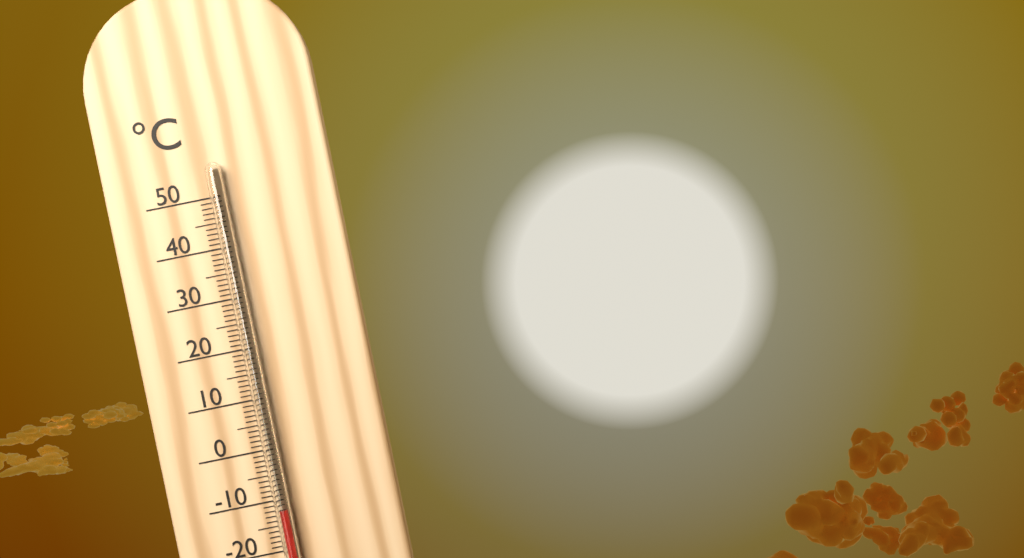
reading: -12 °C
